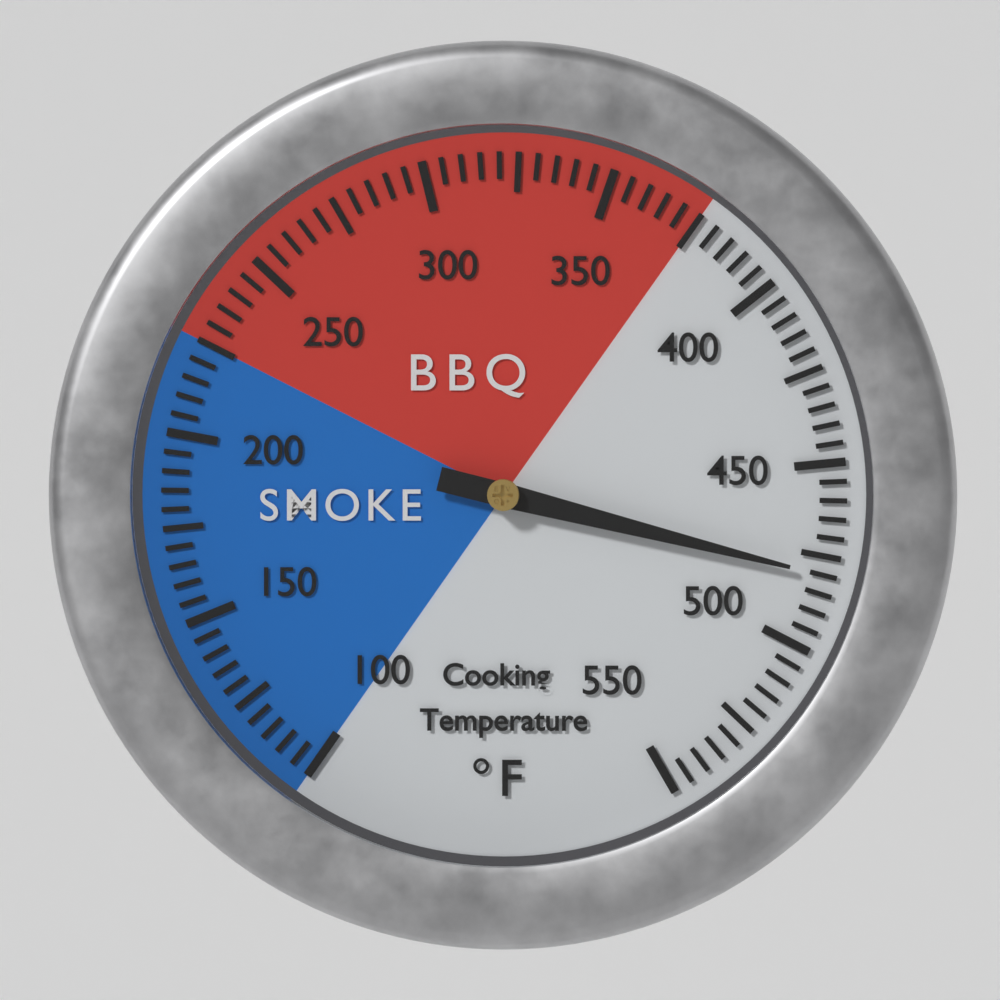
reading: 480 °F
